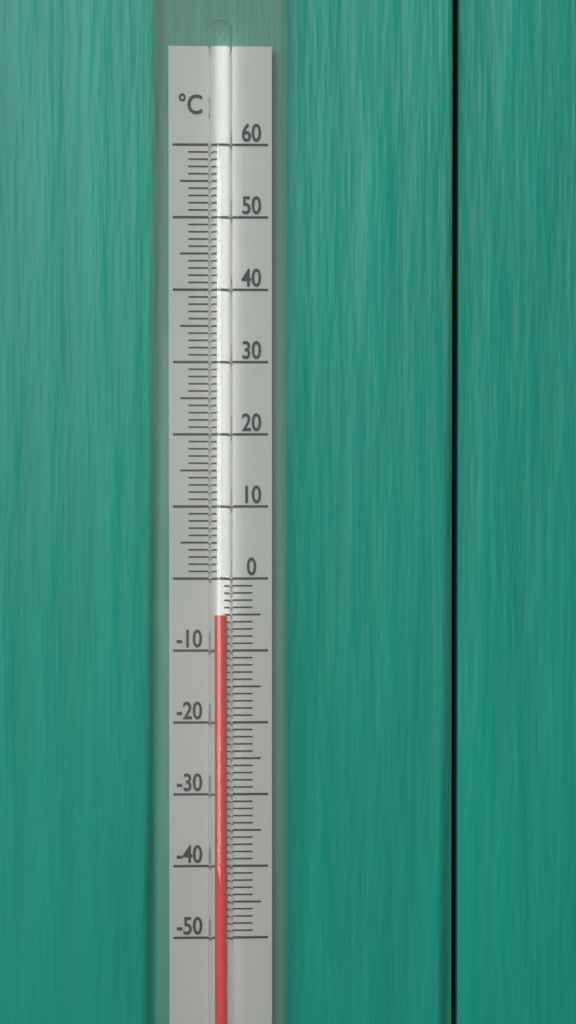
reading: -5 °C
